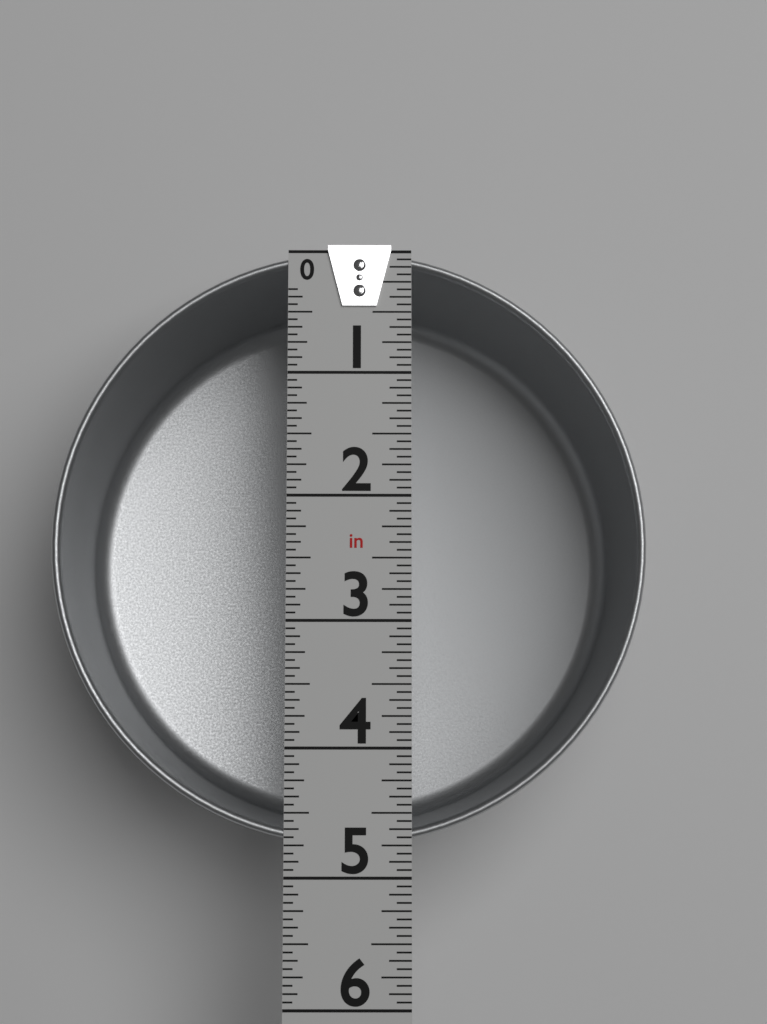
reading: 4.7500 in
